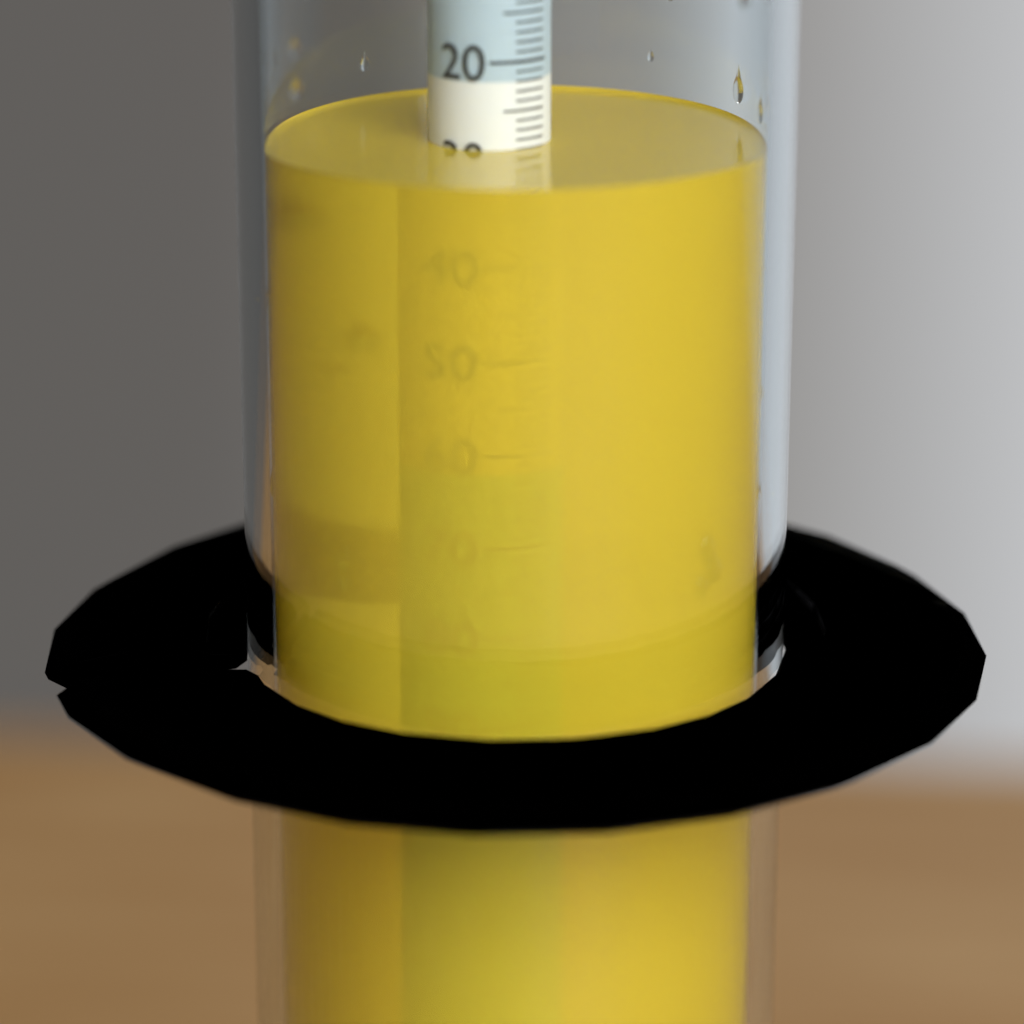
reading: 29 (no unit)
